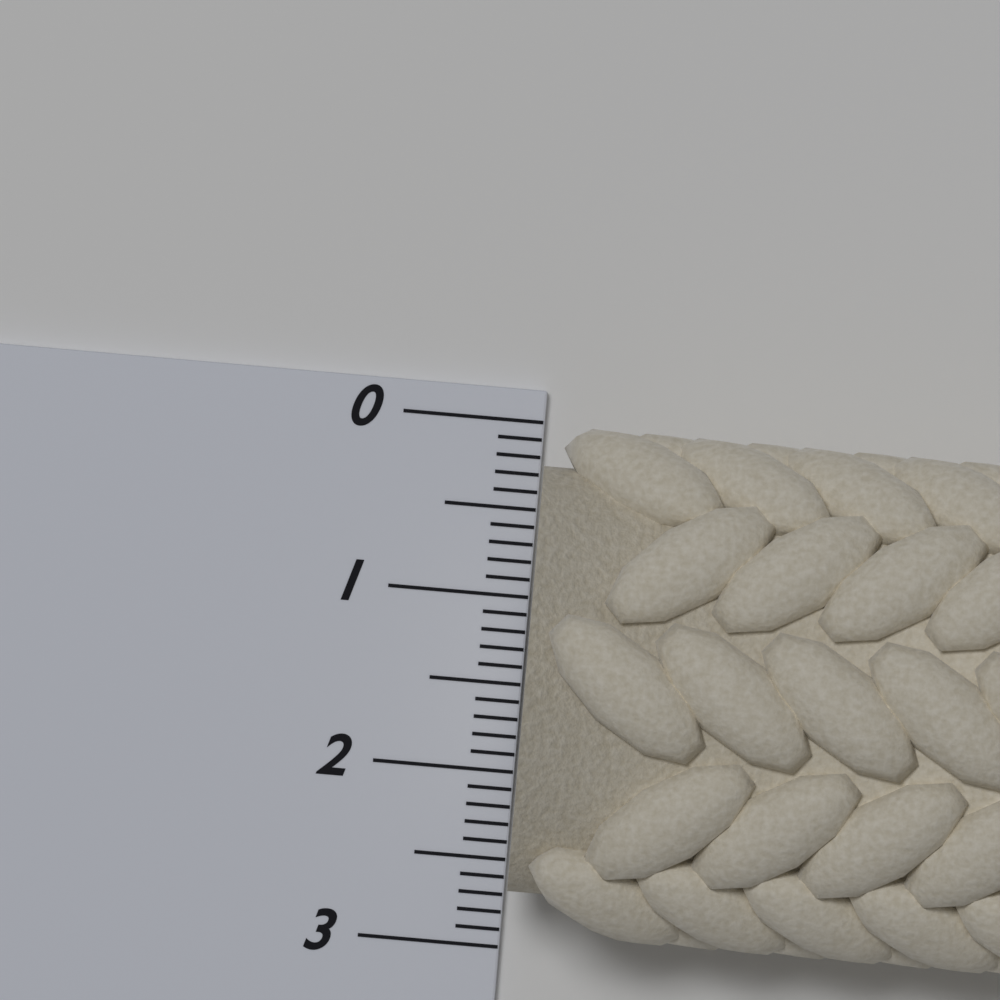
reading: 2.9 (no unit)
